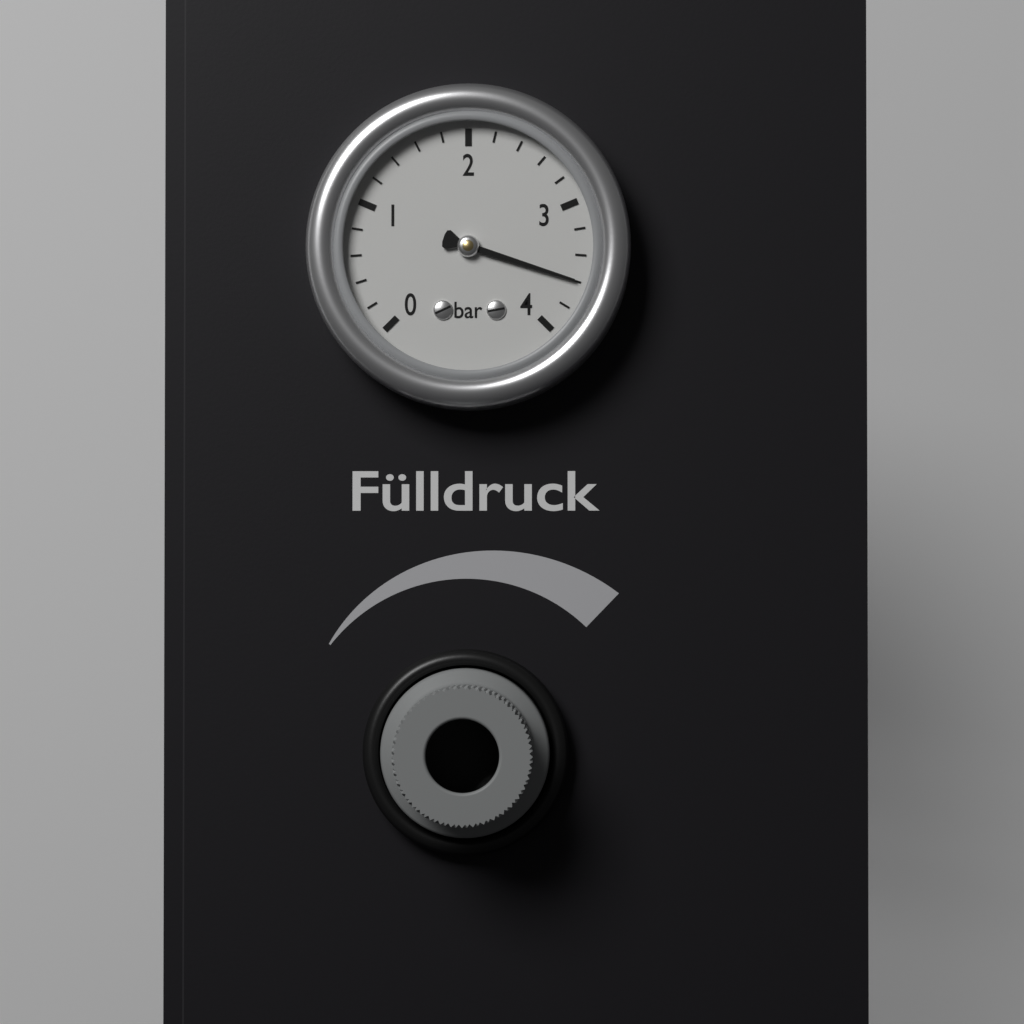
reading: 3.6 bar
